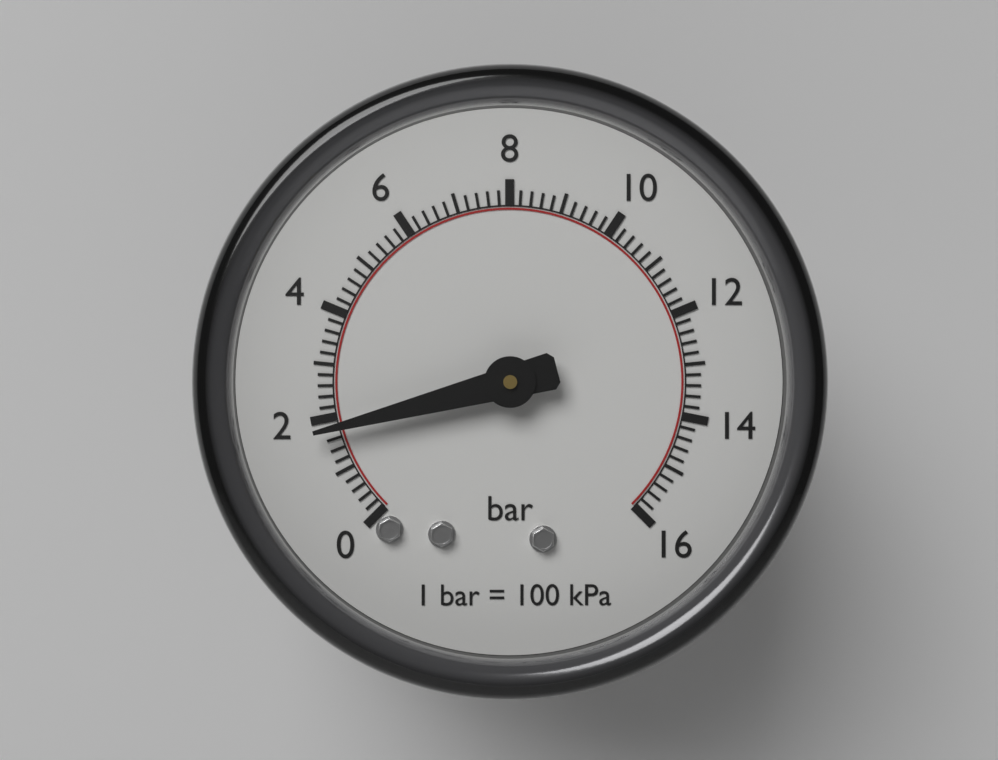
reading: 1.8 bar
